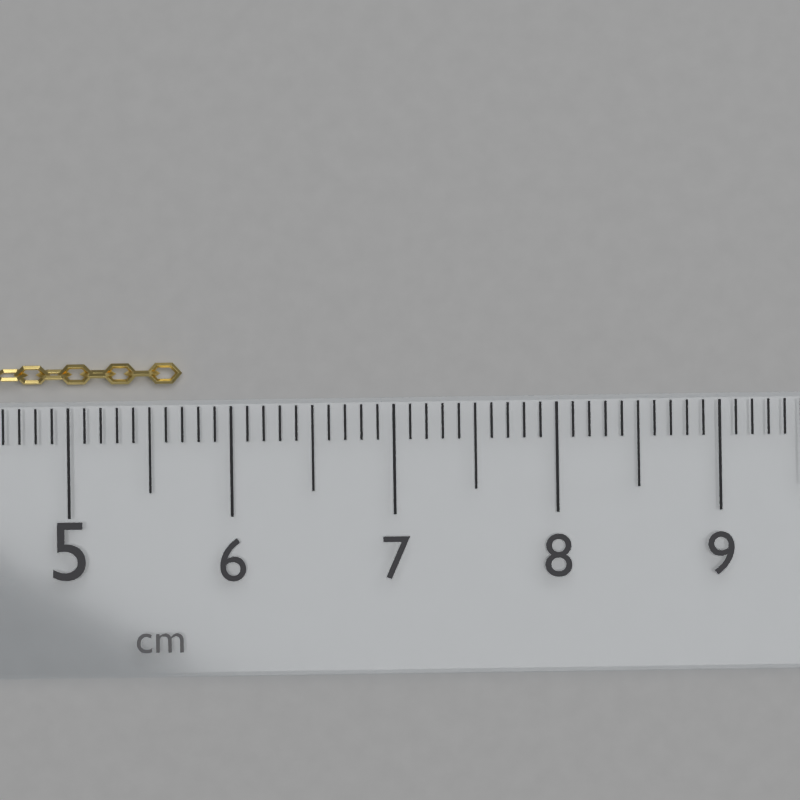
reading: 5.7 cm
